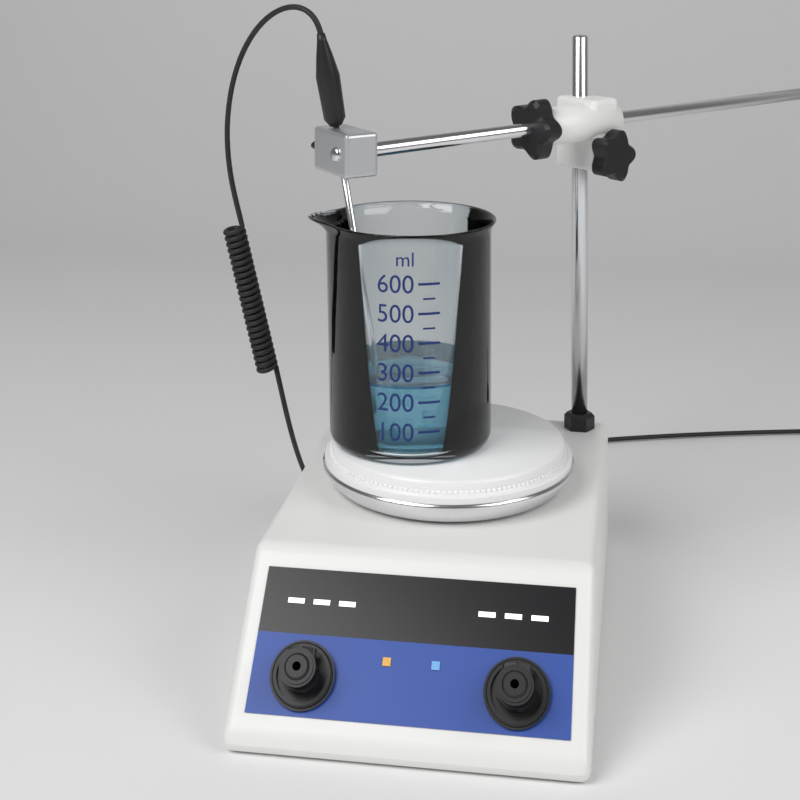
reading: 250 ml
